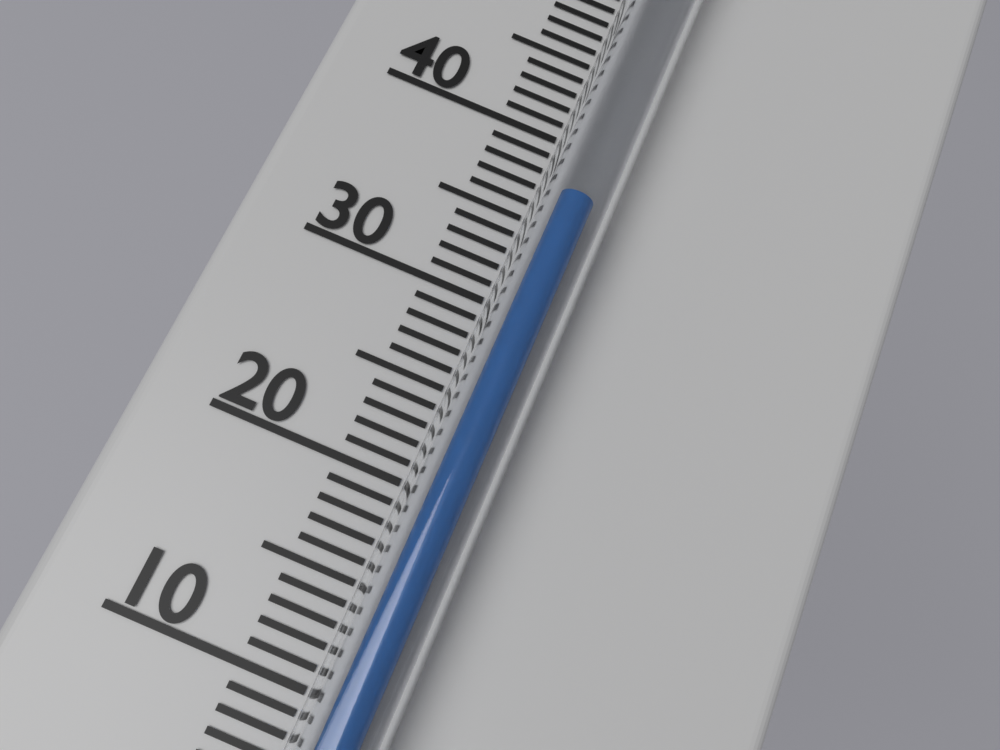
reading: 36 °C
